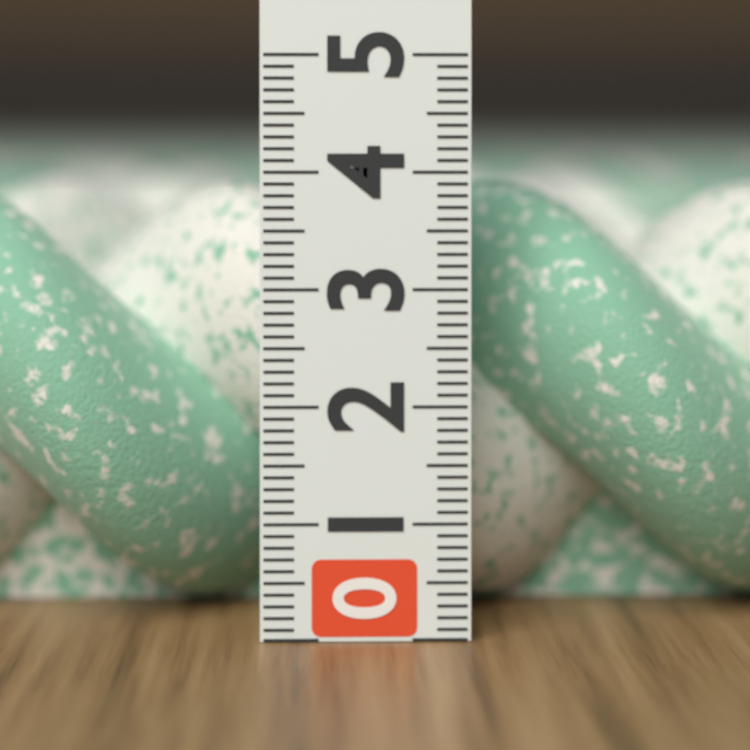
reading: 3.9 (no unit)
